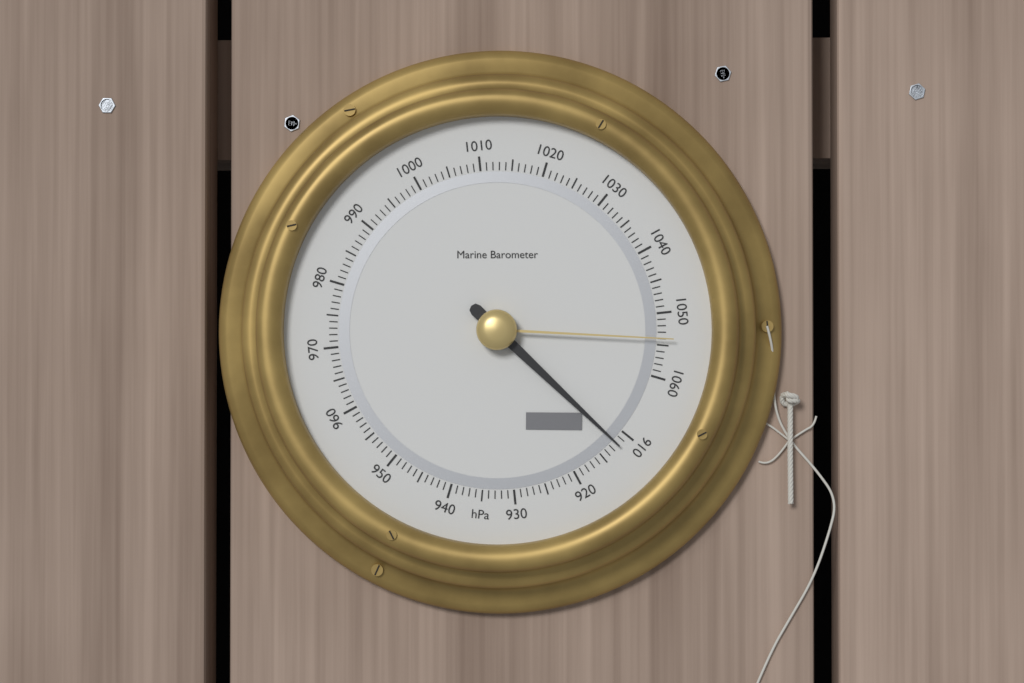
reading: 912 hPa
